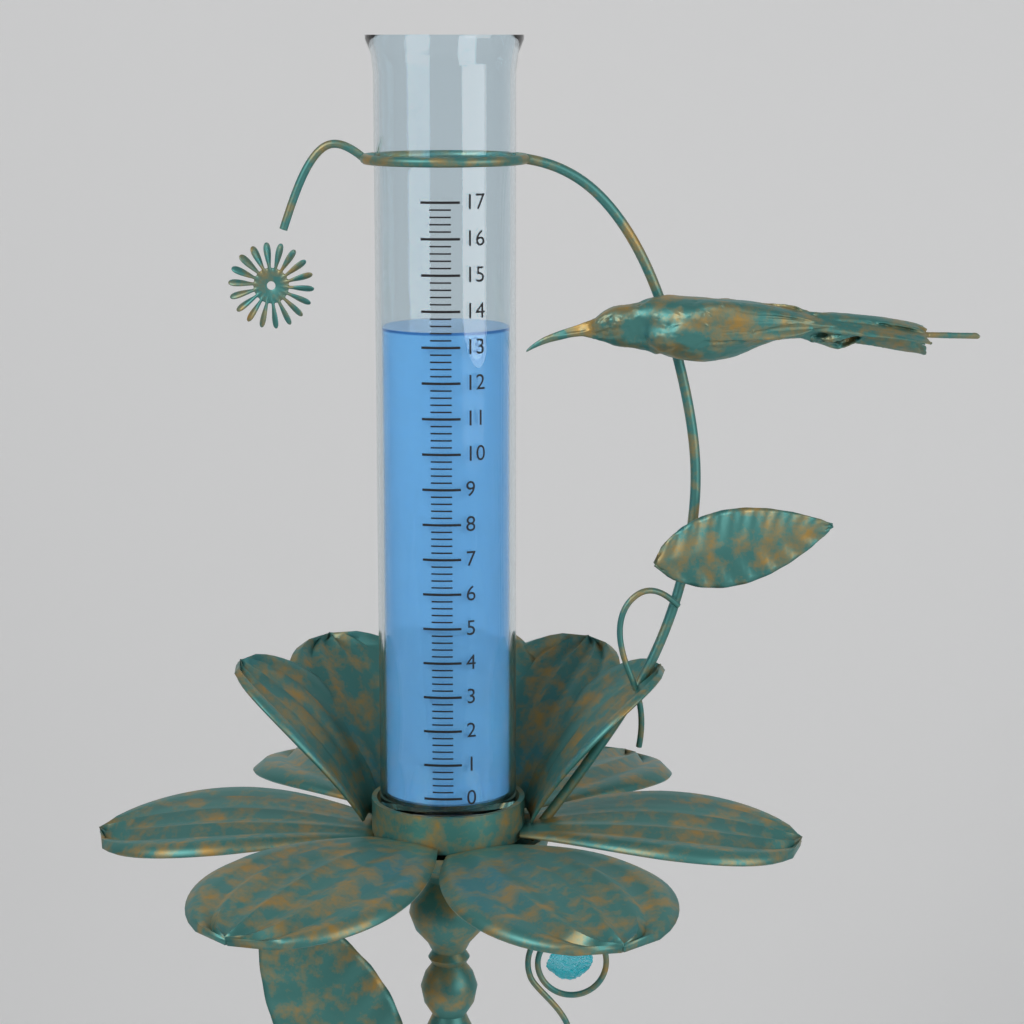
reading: 13.4 (no unit)
